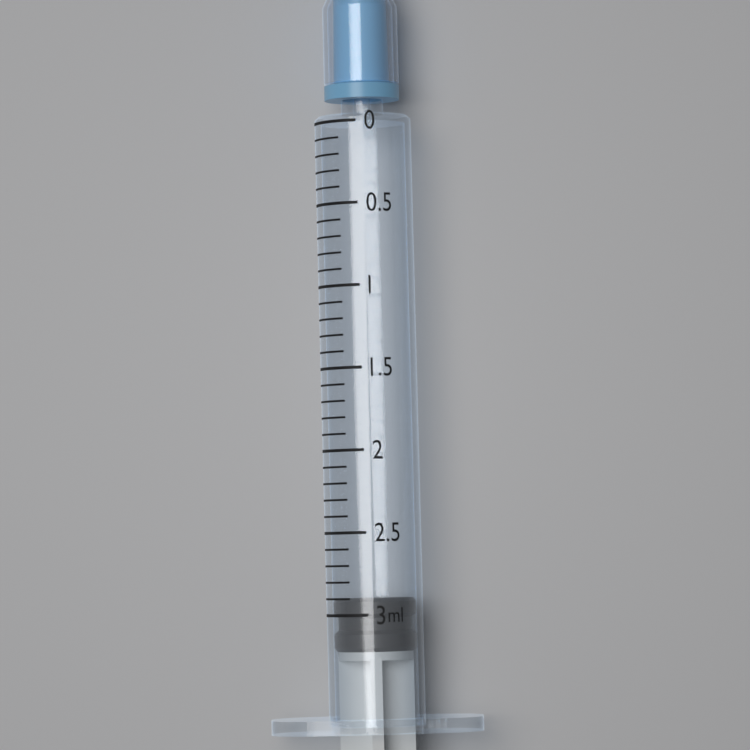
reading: 2.9 ml
